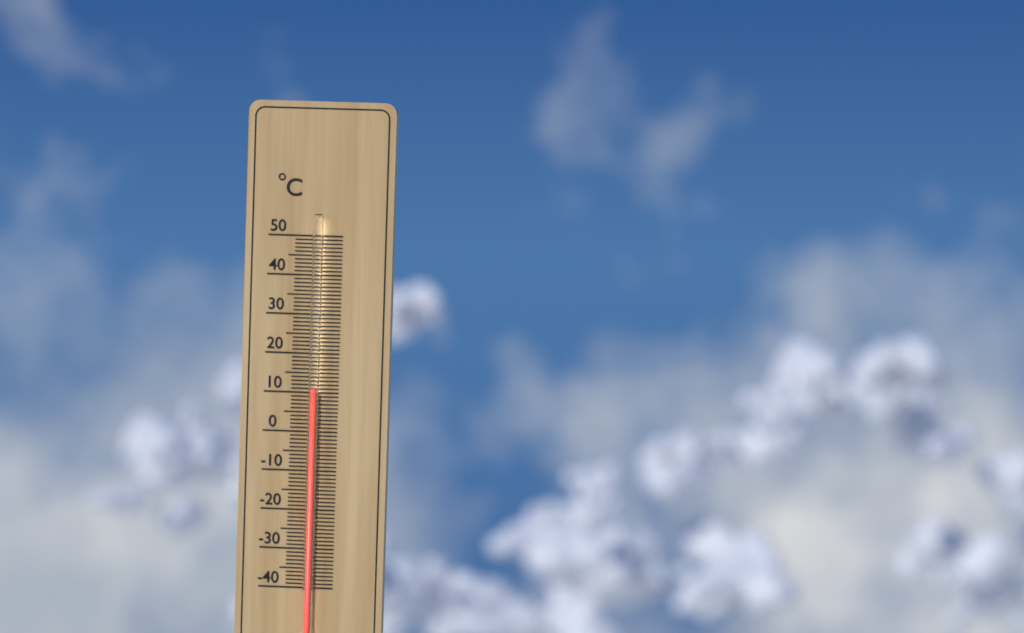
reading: 11 °C
